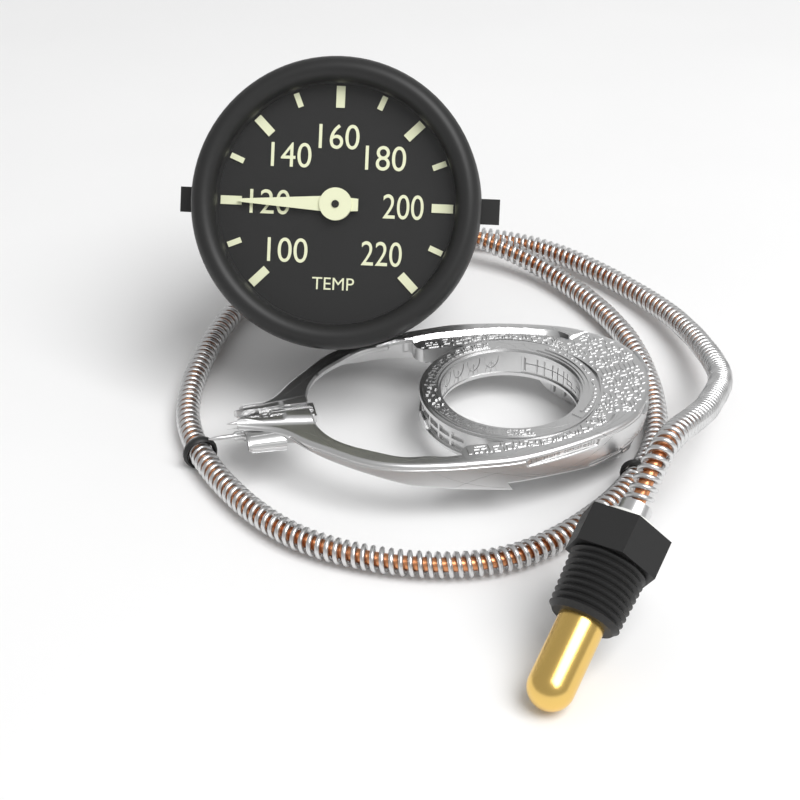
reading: 120 (no unit)
